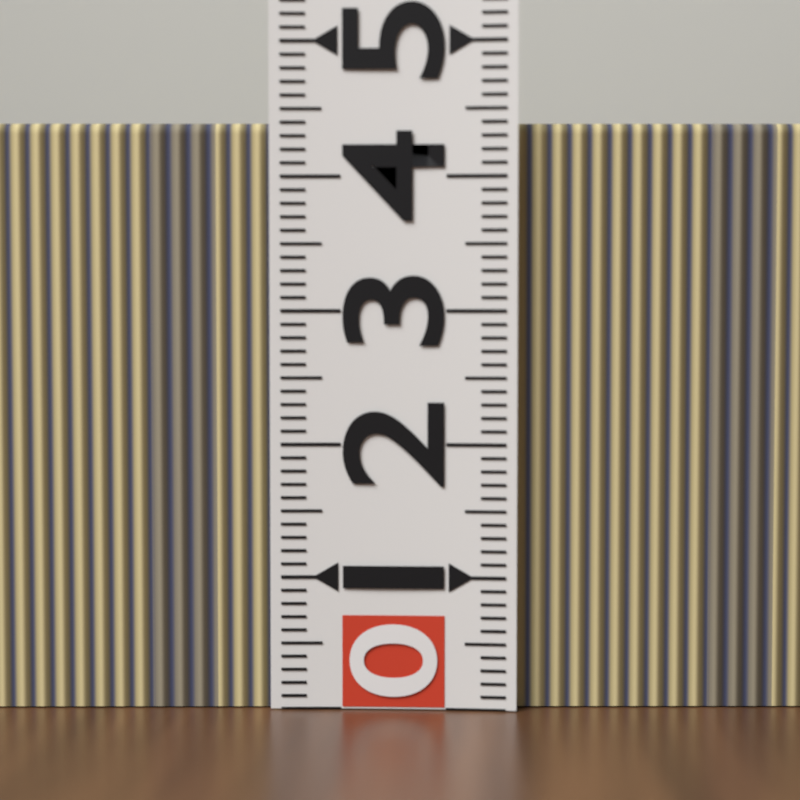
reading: 4.4 (no unit)
